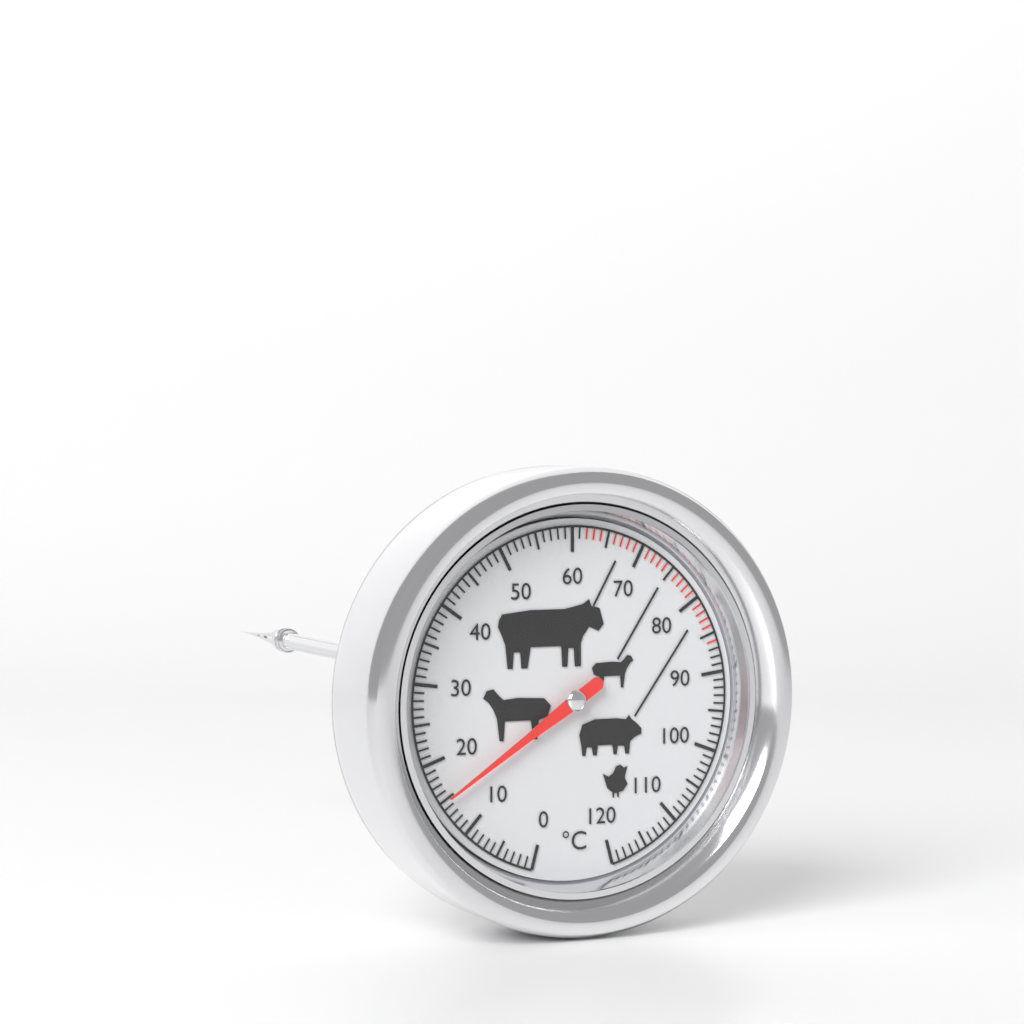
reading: 15 °C
